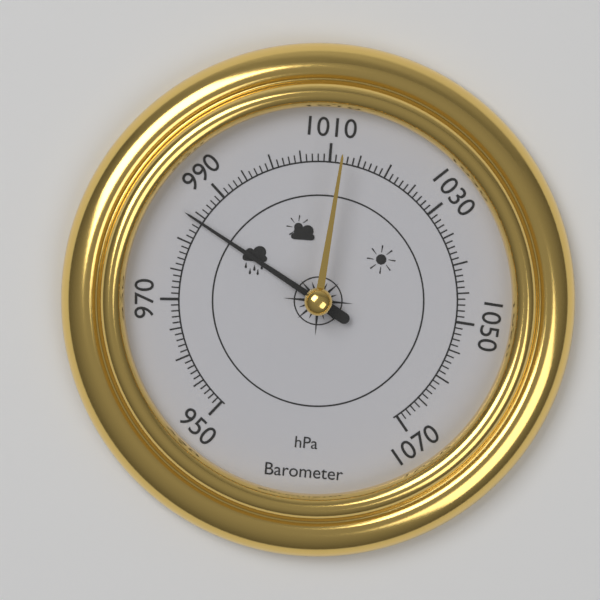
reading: 984 hPa
